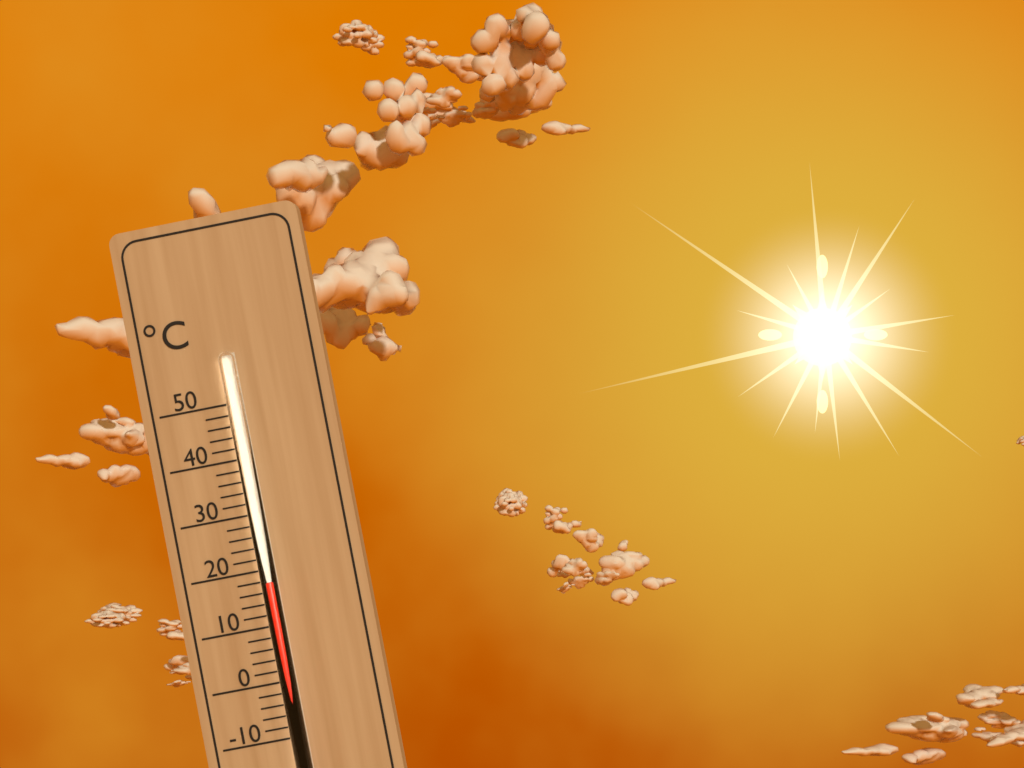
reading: 18 °C
